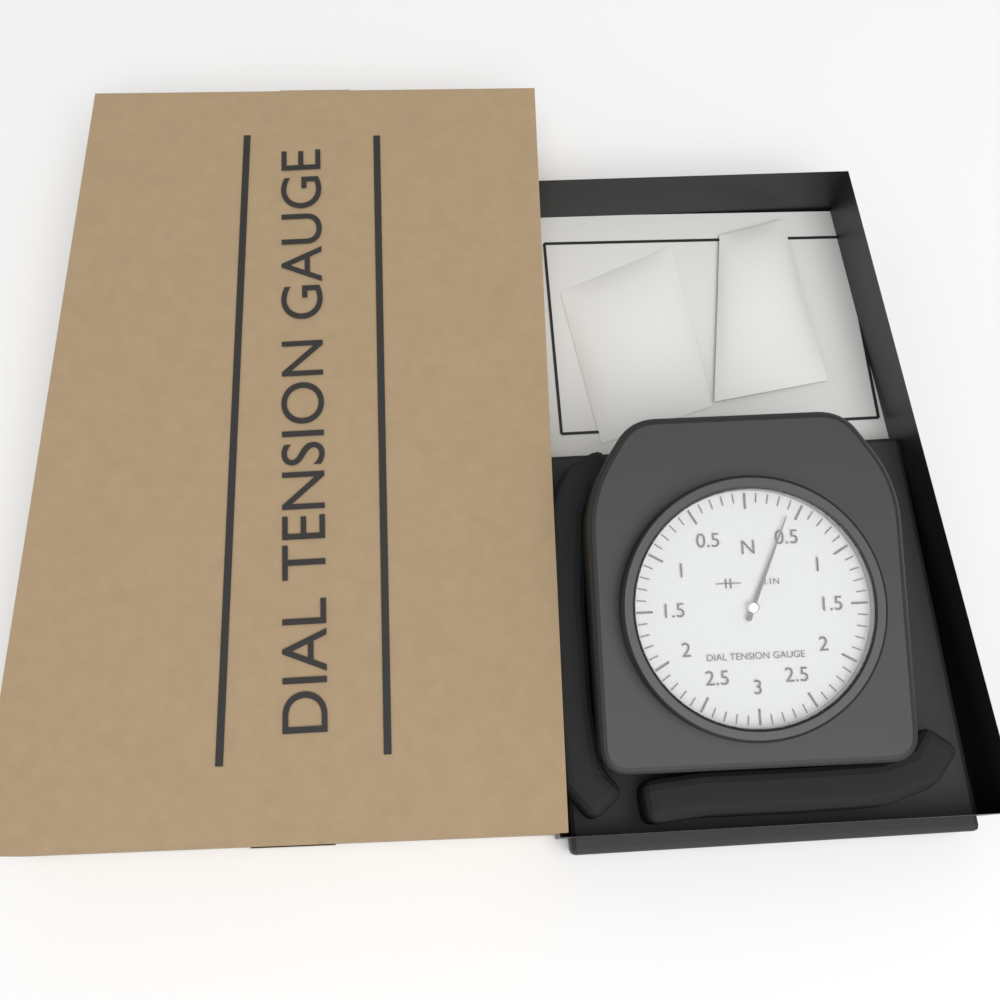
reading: 0.4 N
